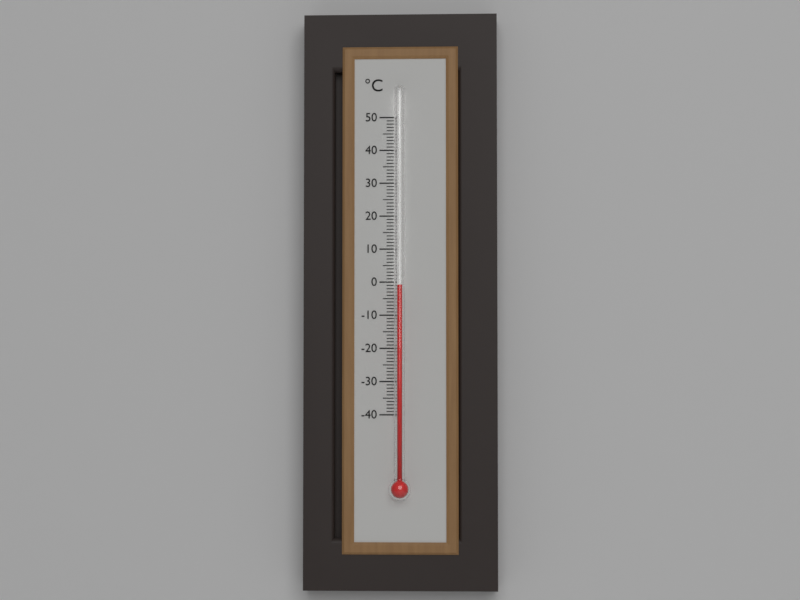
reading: -1 °C
